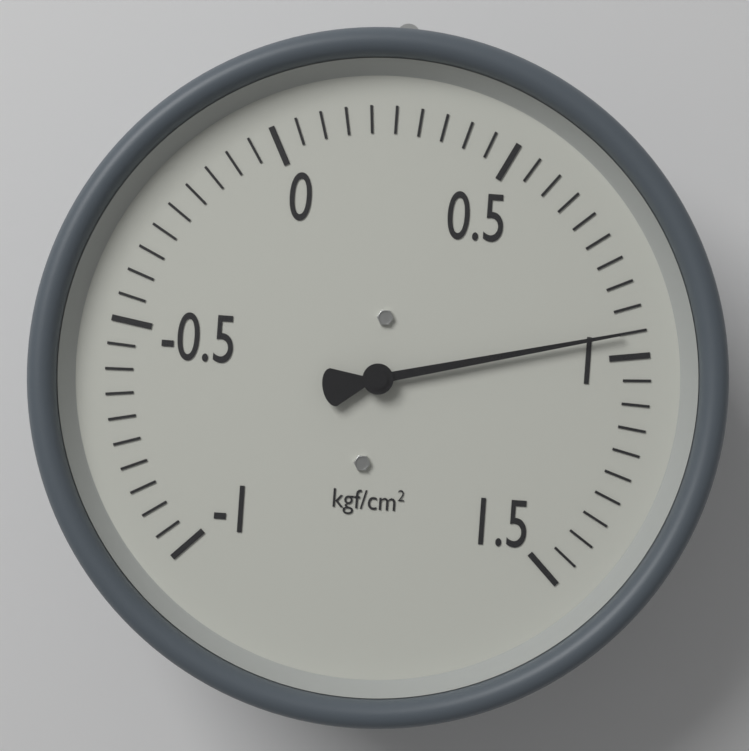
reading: 0.95 kgf/cm²
